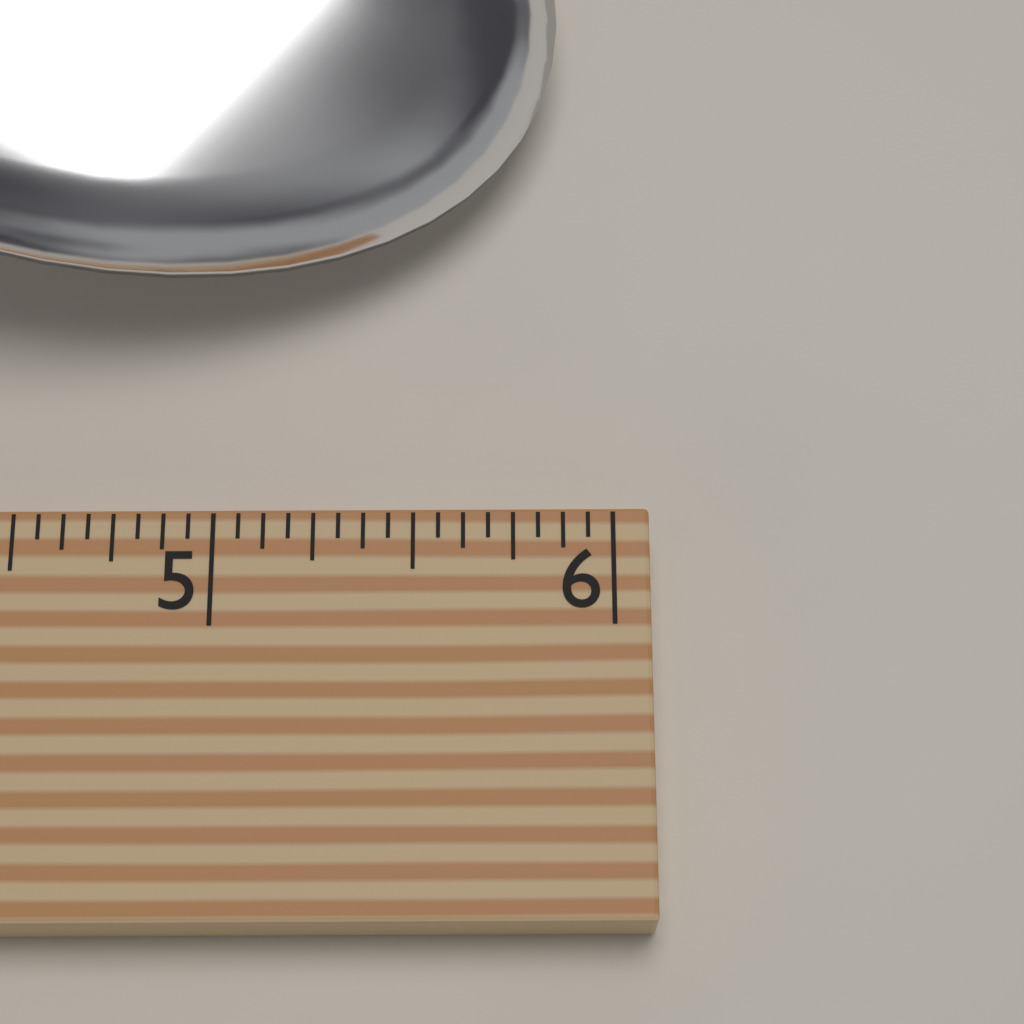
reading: 5.8750 (no unit)
